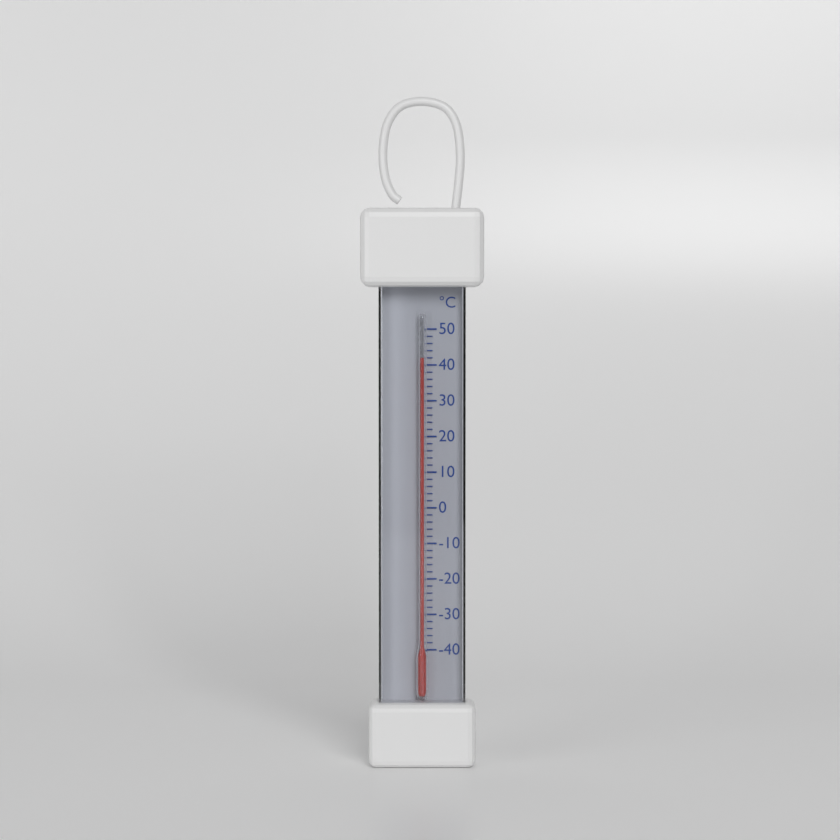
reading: 42 °C
